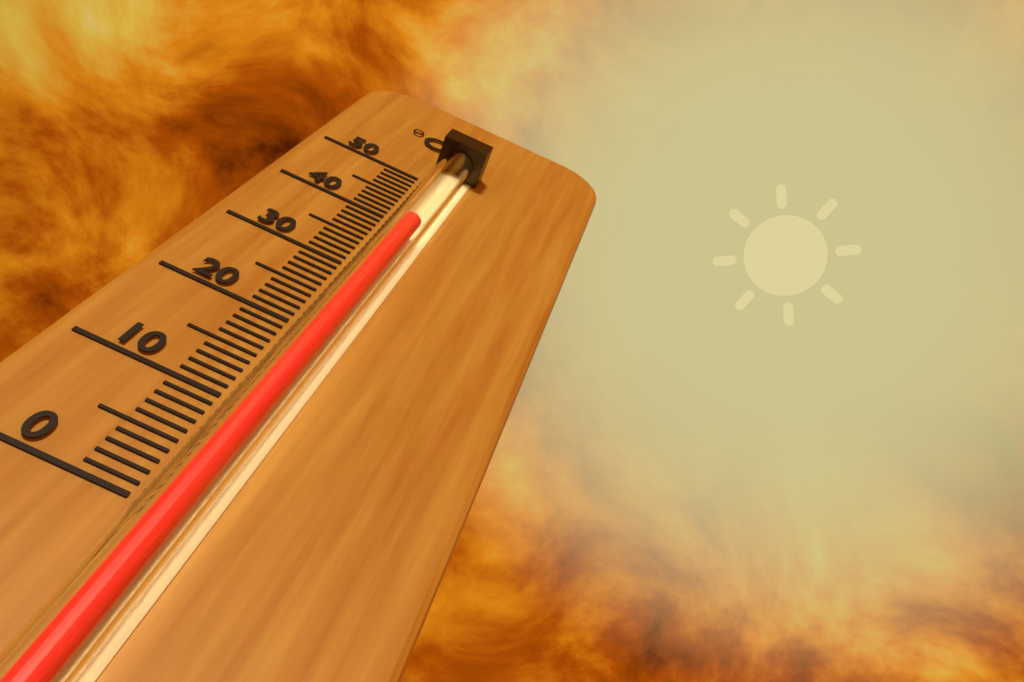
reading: 38 °C
